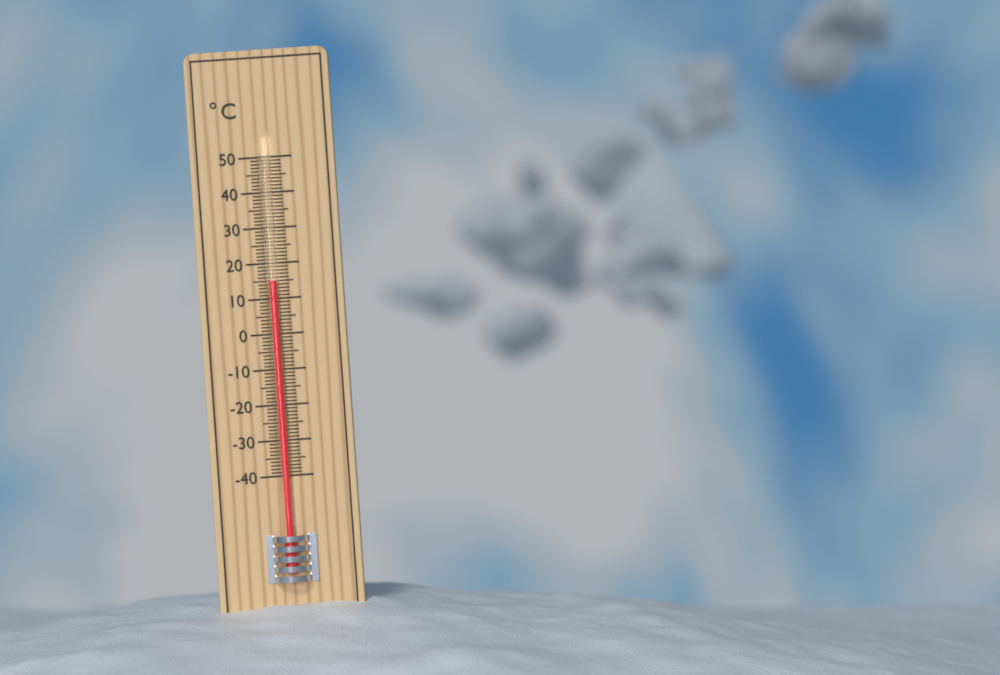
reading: 15 °C
